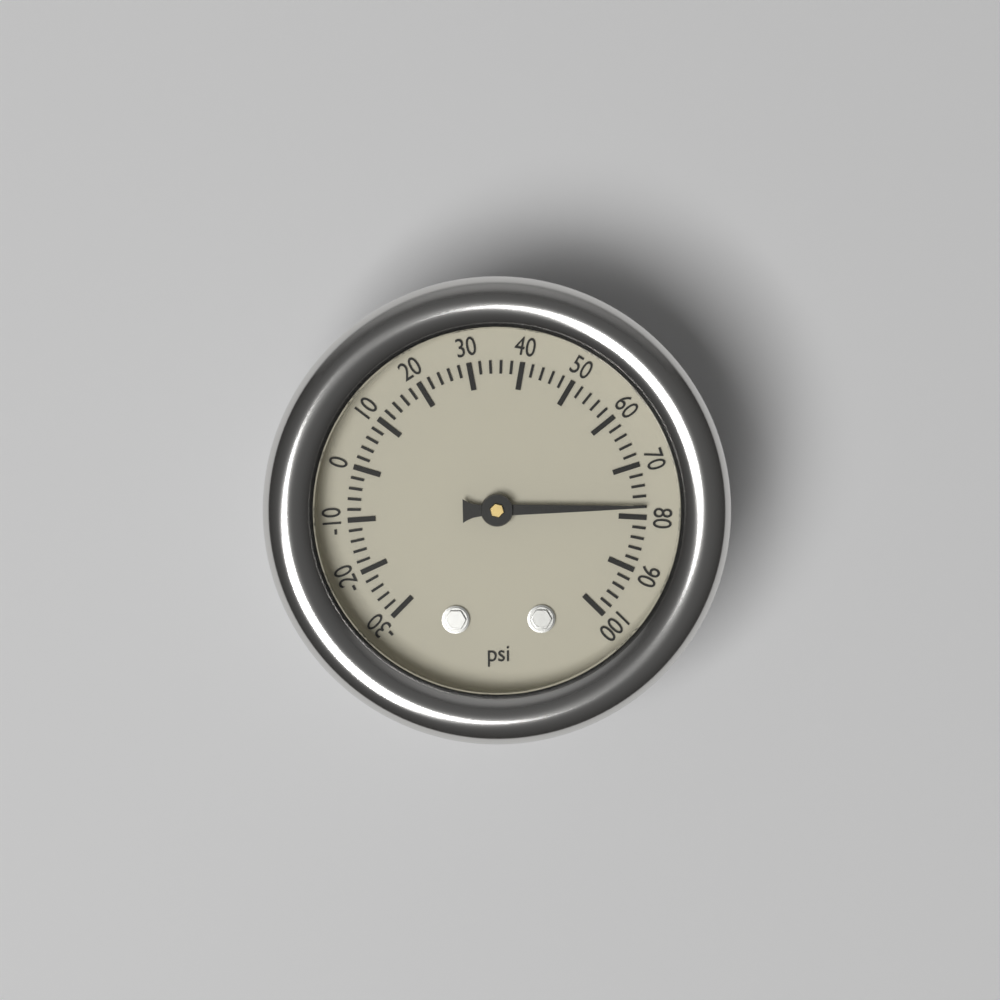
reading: 78 psi
